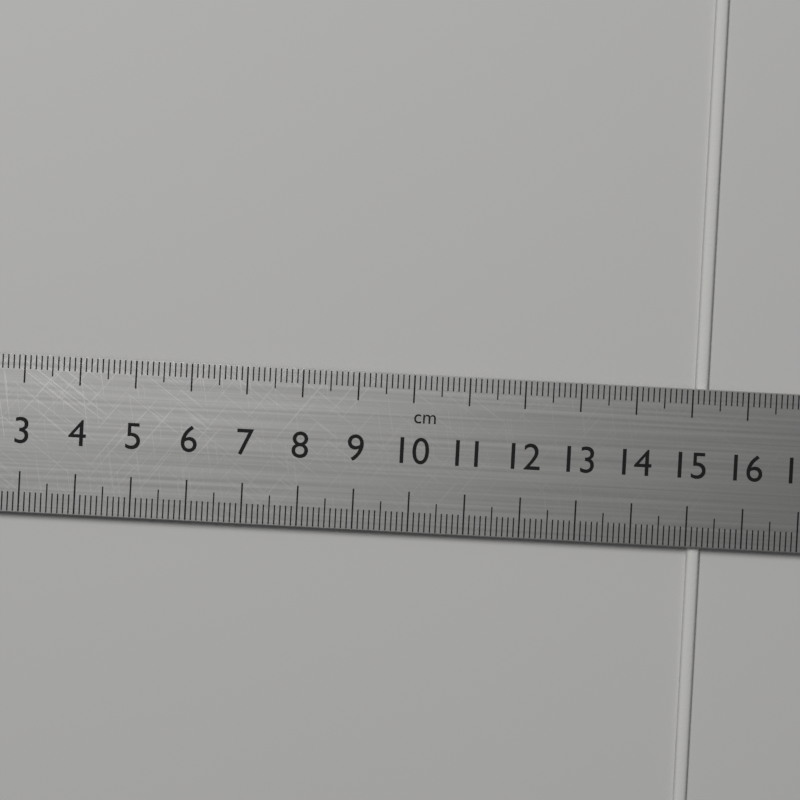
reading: 15.3 cm
